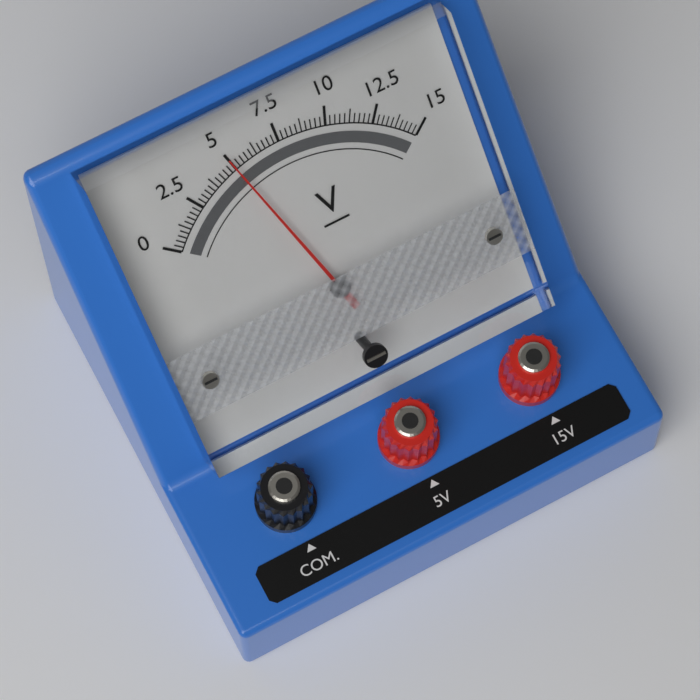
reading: 5.00 V
